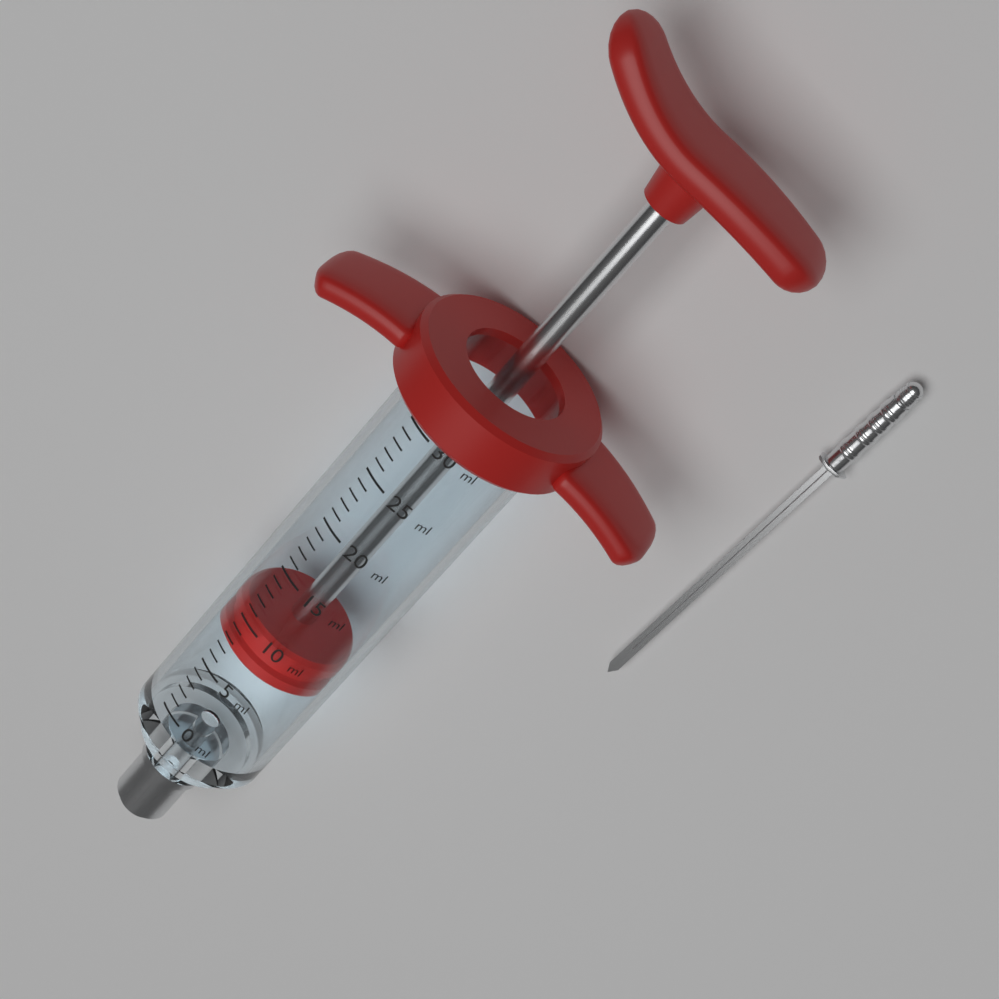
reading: 7 ml
